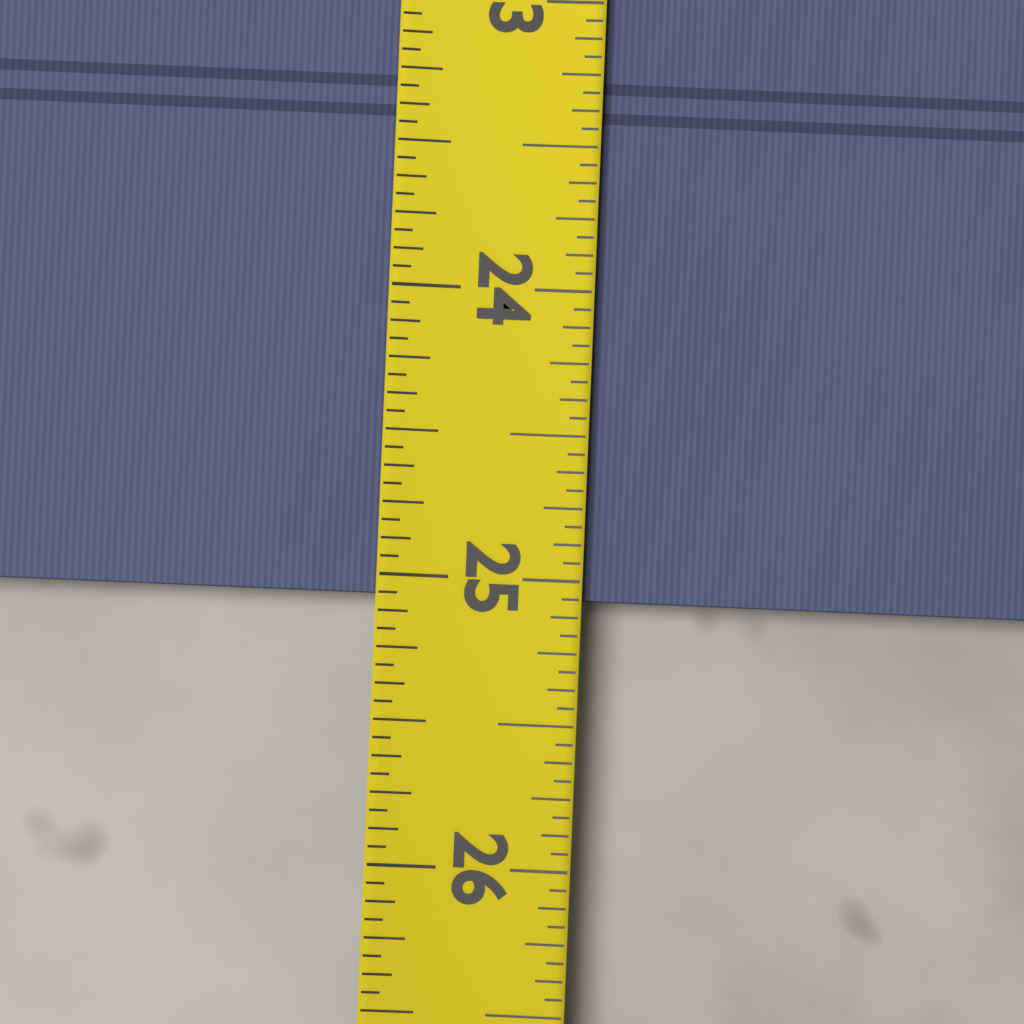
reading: 25.0625 (no unit)
